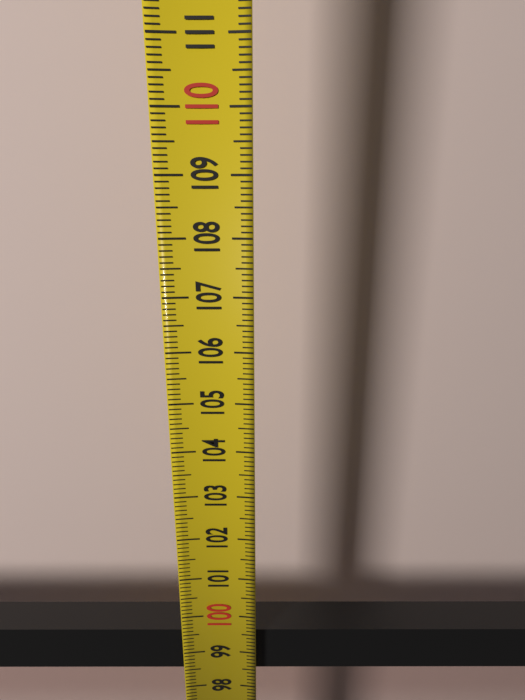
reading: 99.4 (no unit)
